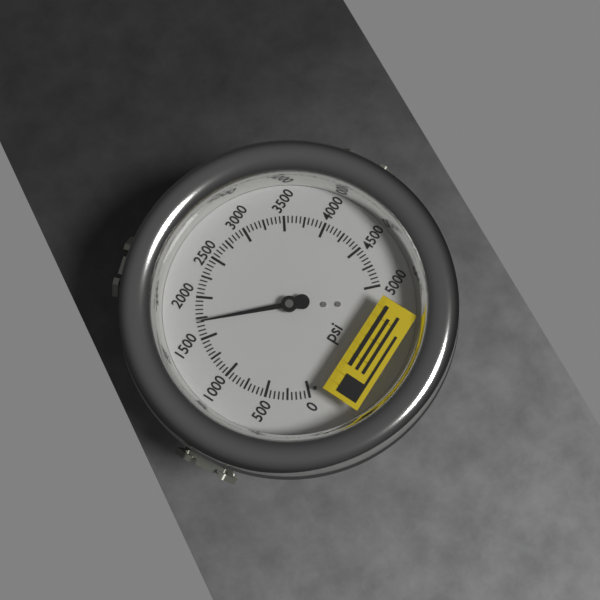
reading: 1700 psi
